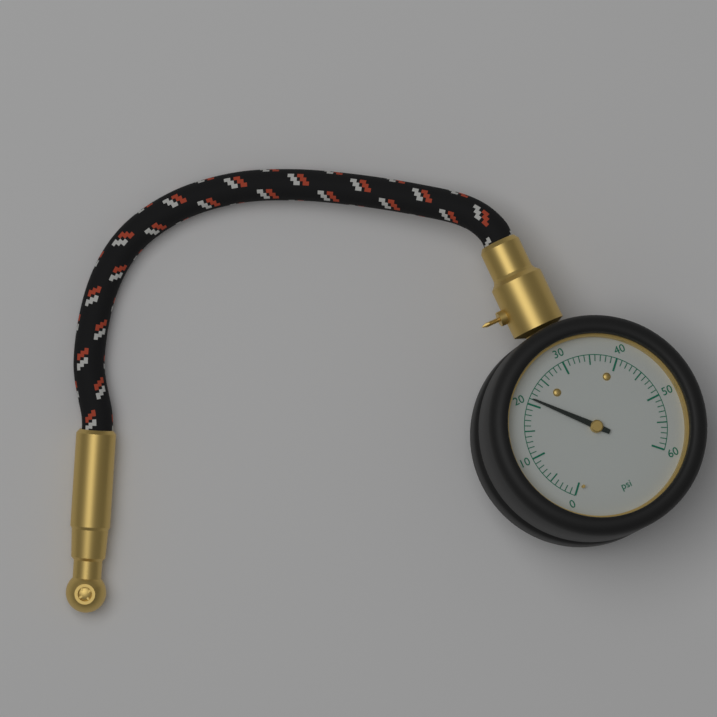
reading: 21 psi
